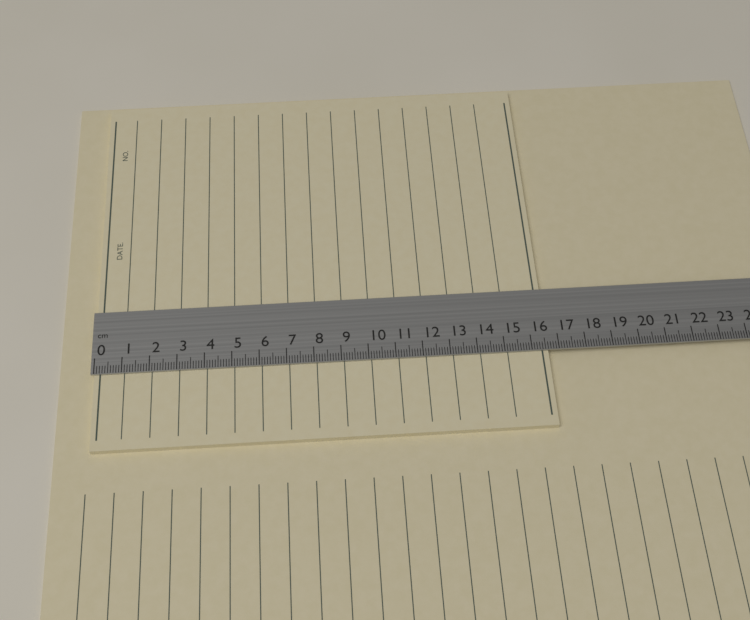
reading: 16.6 cm
